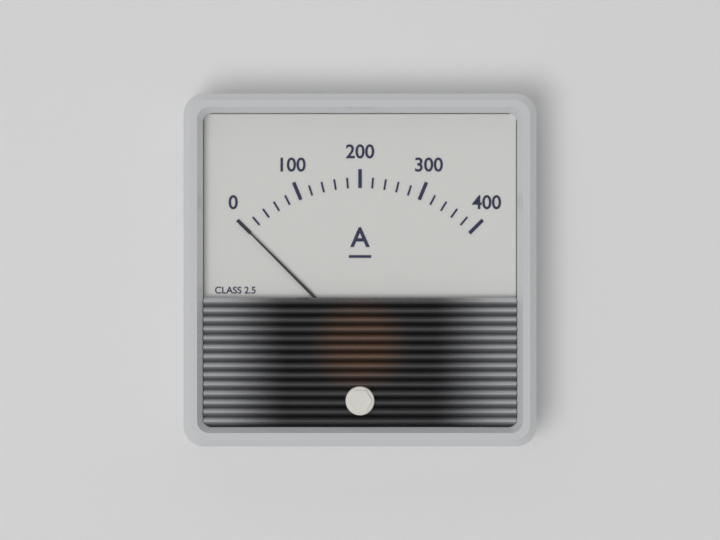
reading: 0 A
